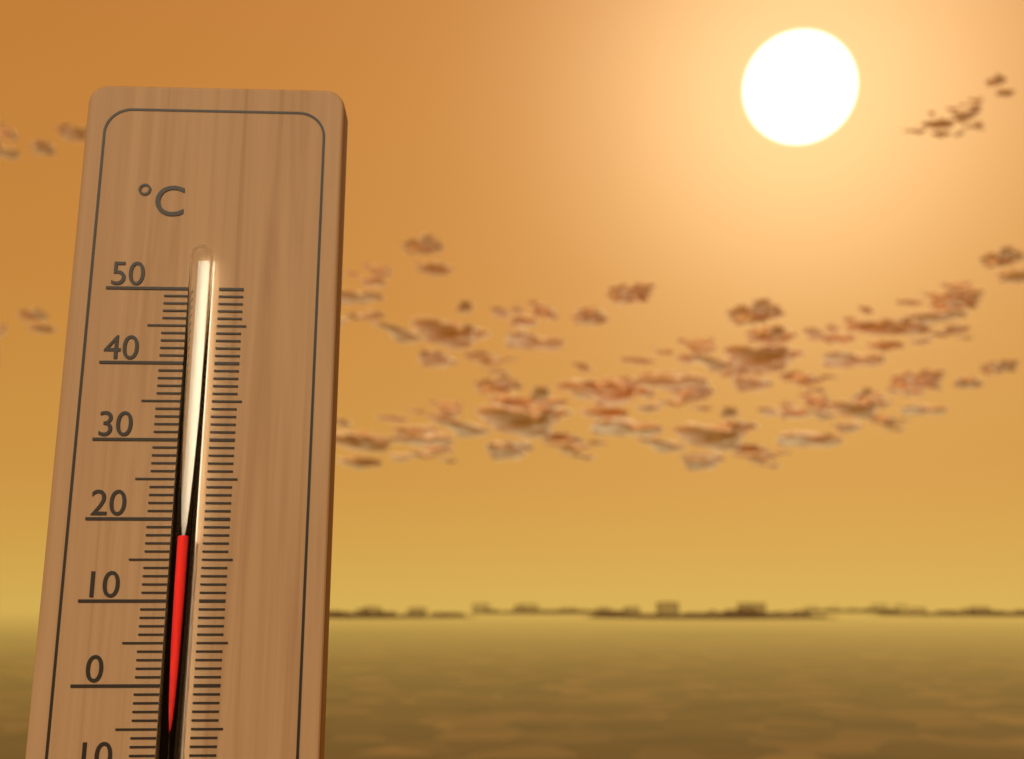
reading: 18 °C
